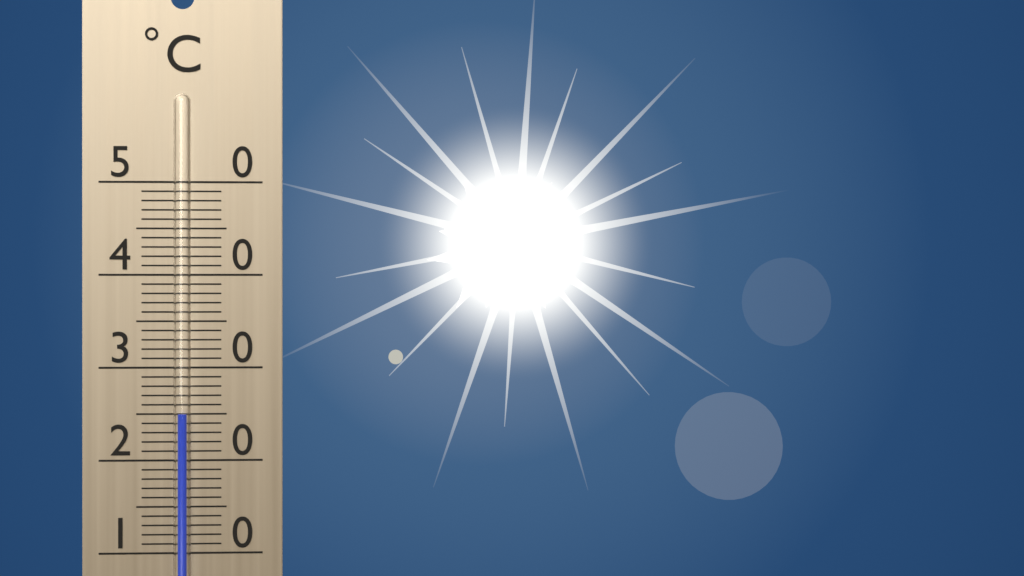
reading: 25 °C
